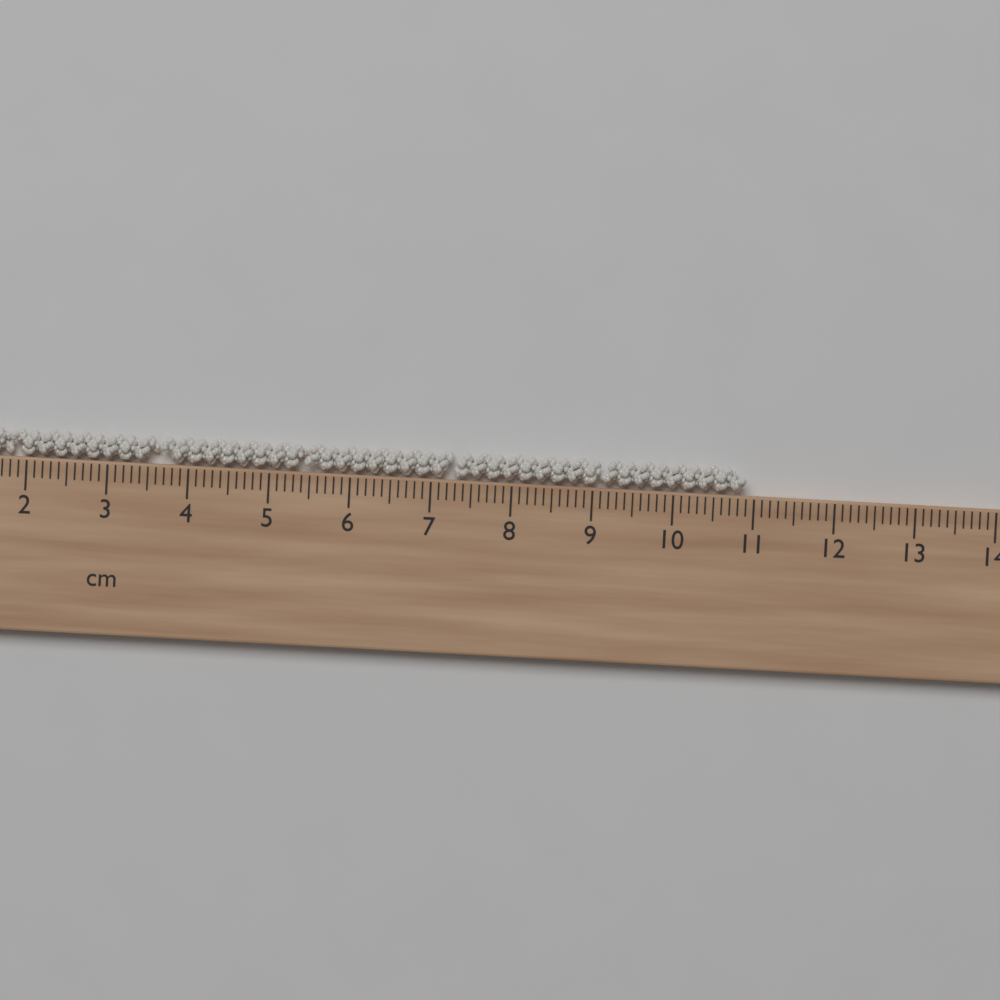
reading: 10.9 cm
